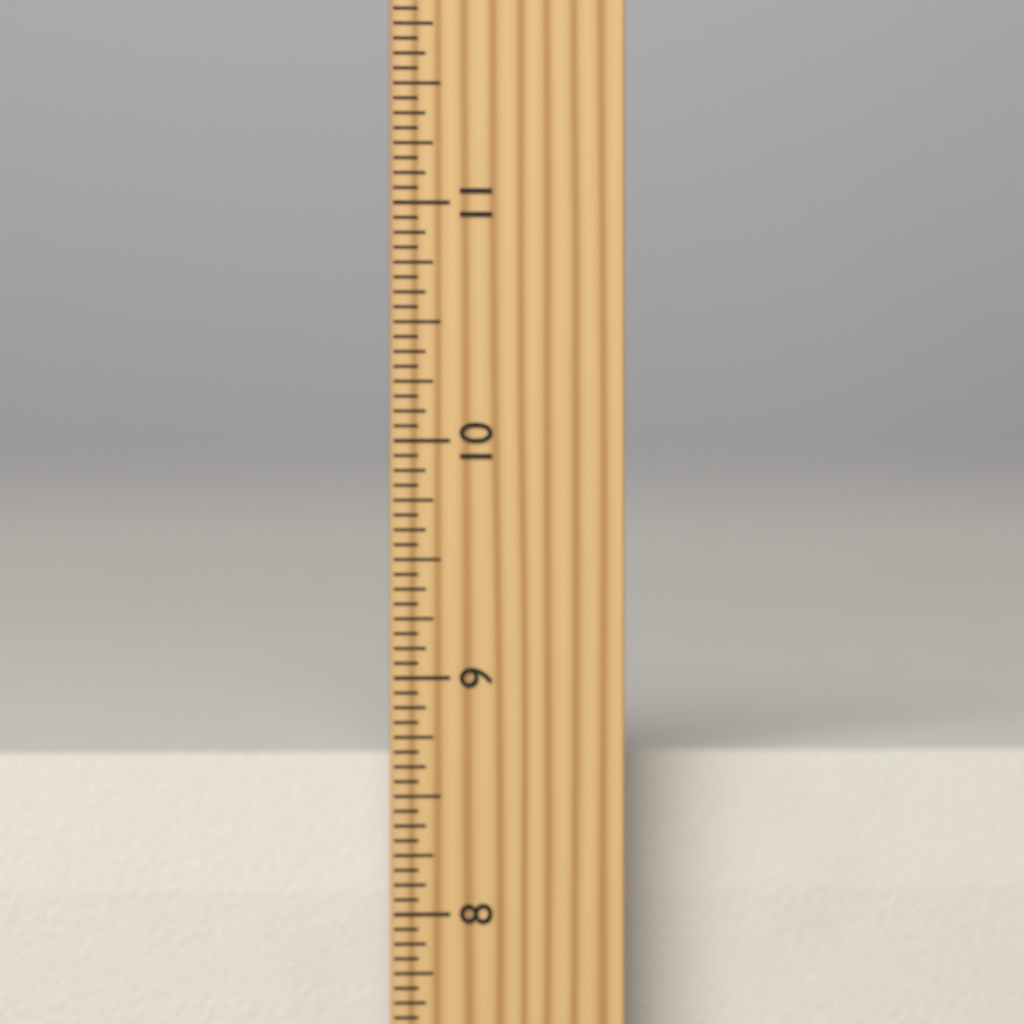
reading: 8.6250 inch
